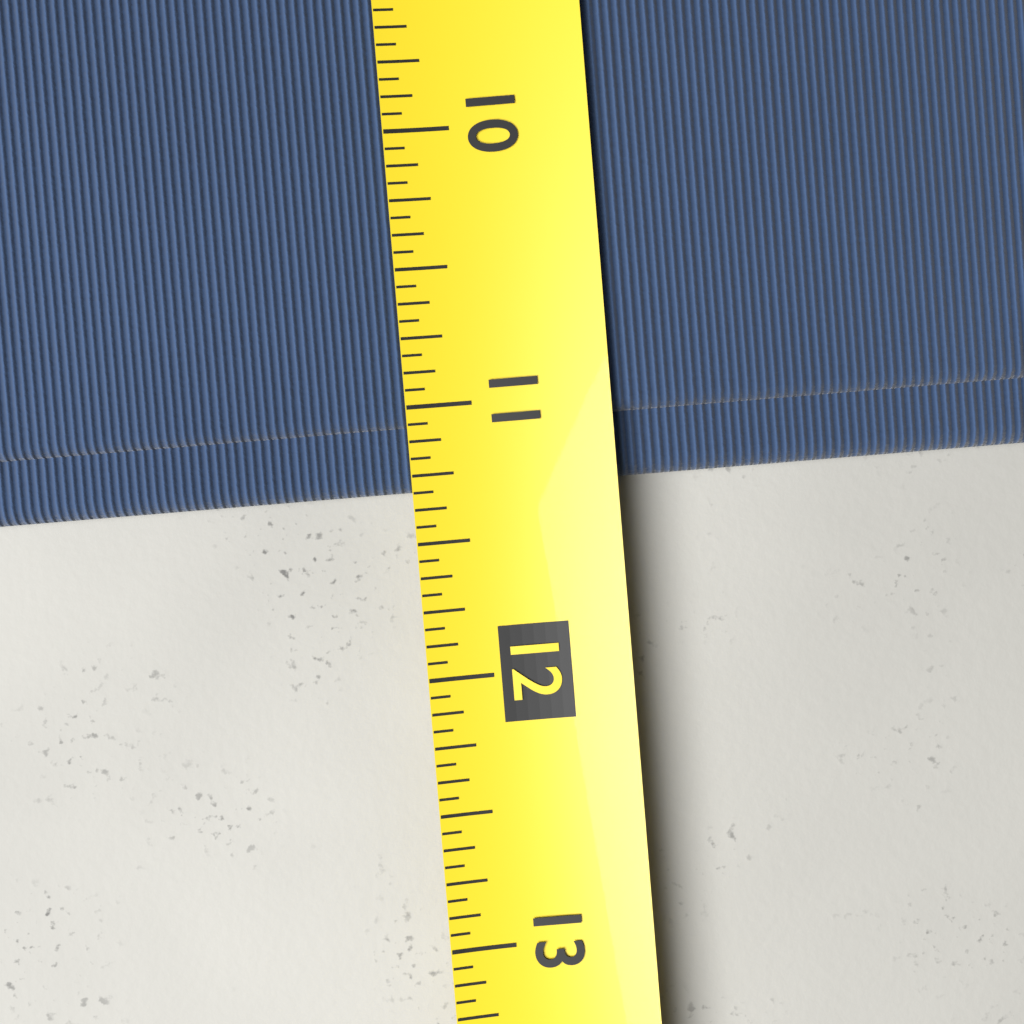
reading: 11.3125 (no unit)
